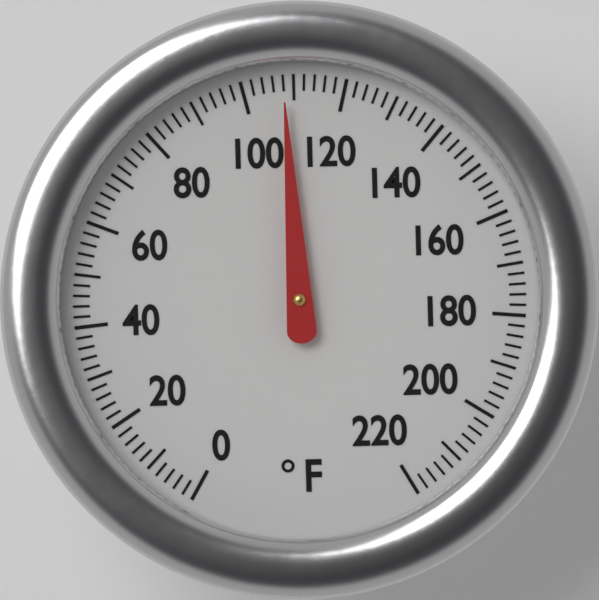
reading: 108 °F
